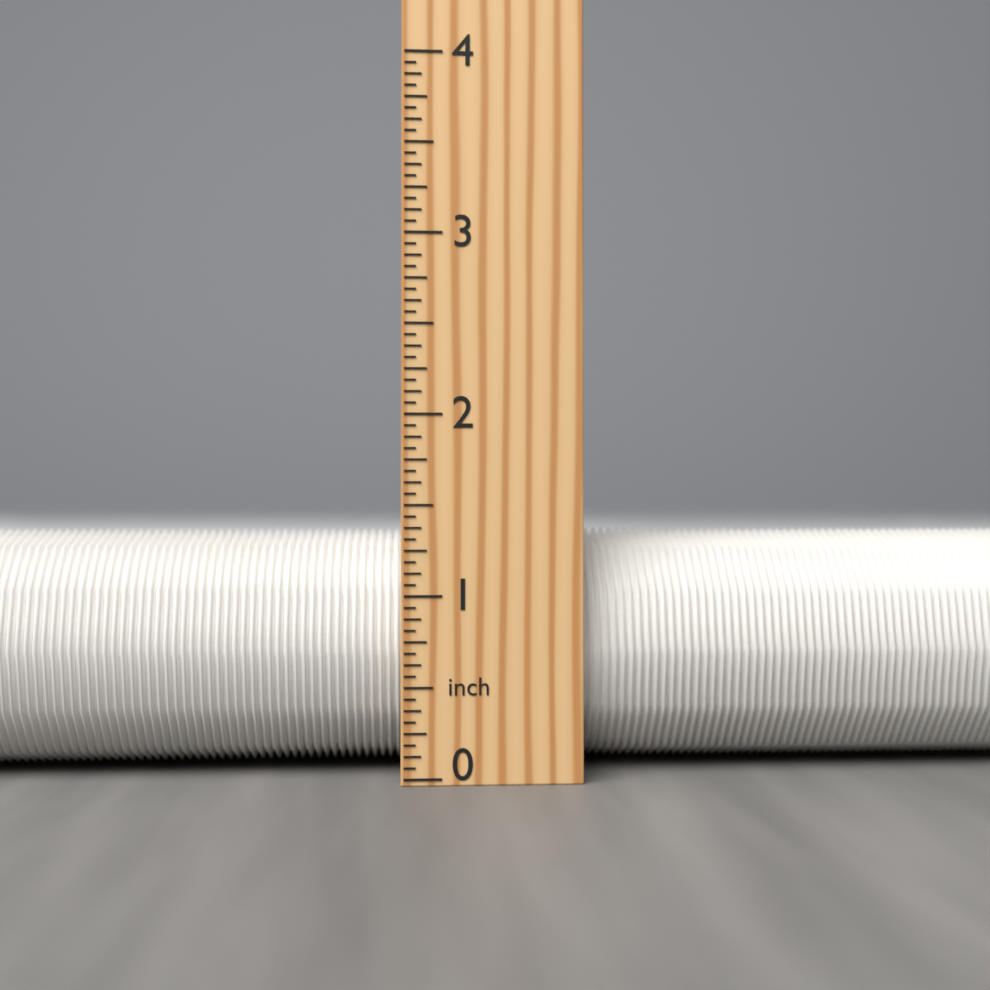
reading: 1.3750 inch
